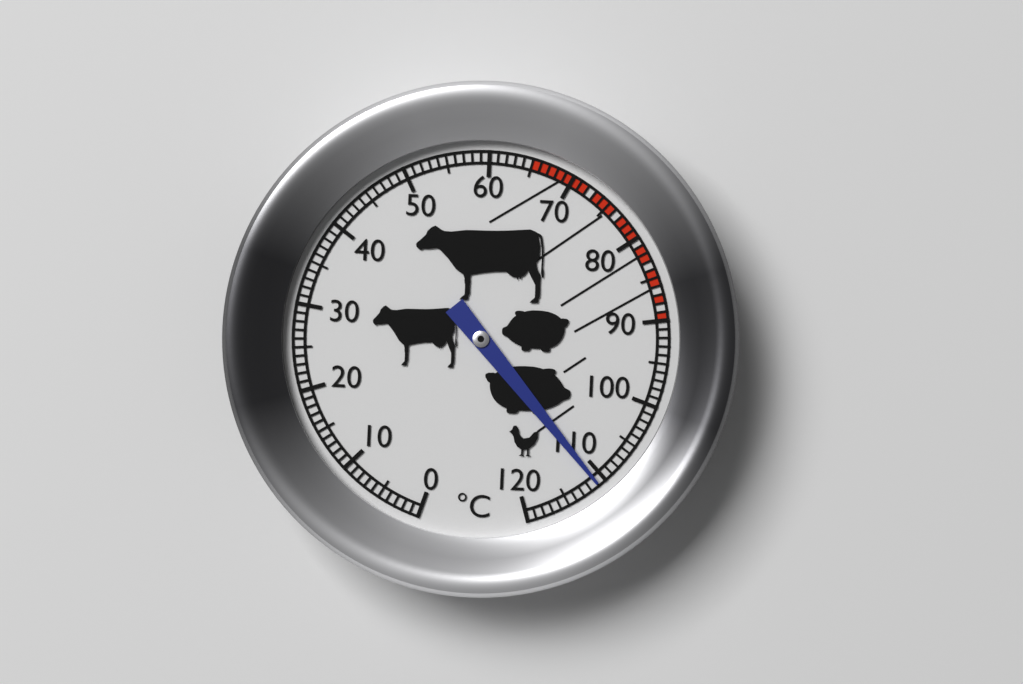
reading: 111 °C
